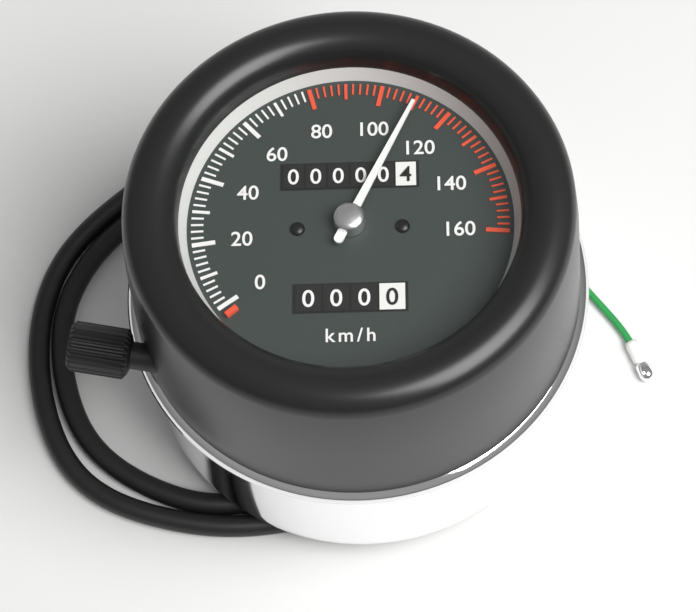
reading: 110 km/h
